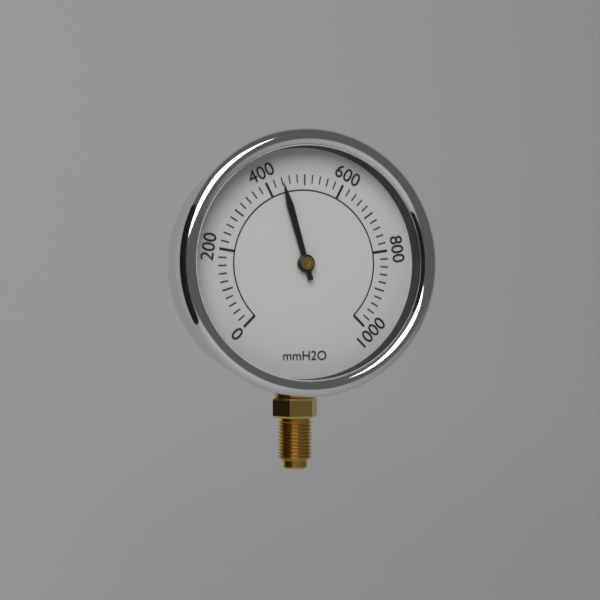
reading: 440 mmH2O
